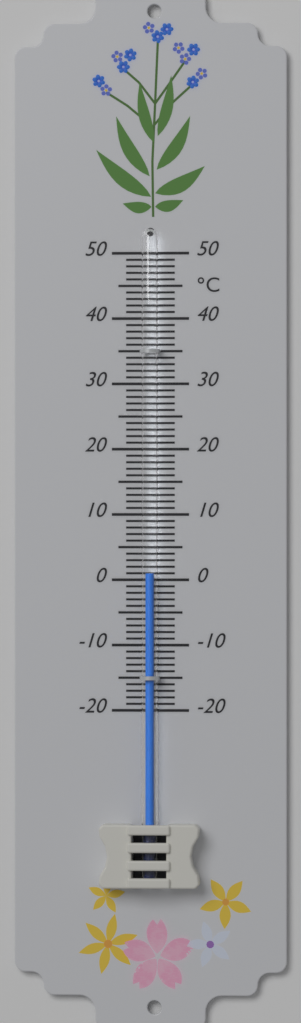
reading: 1 °C
